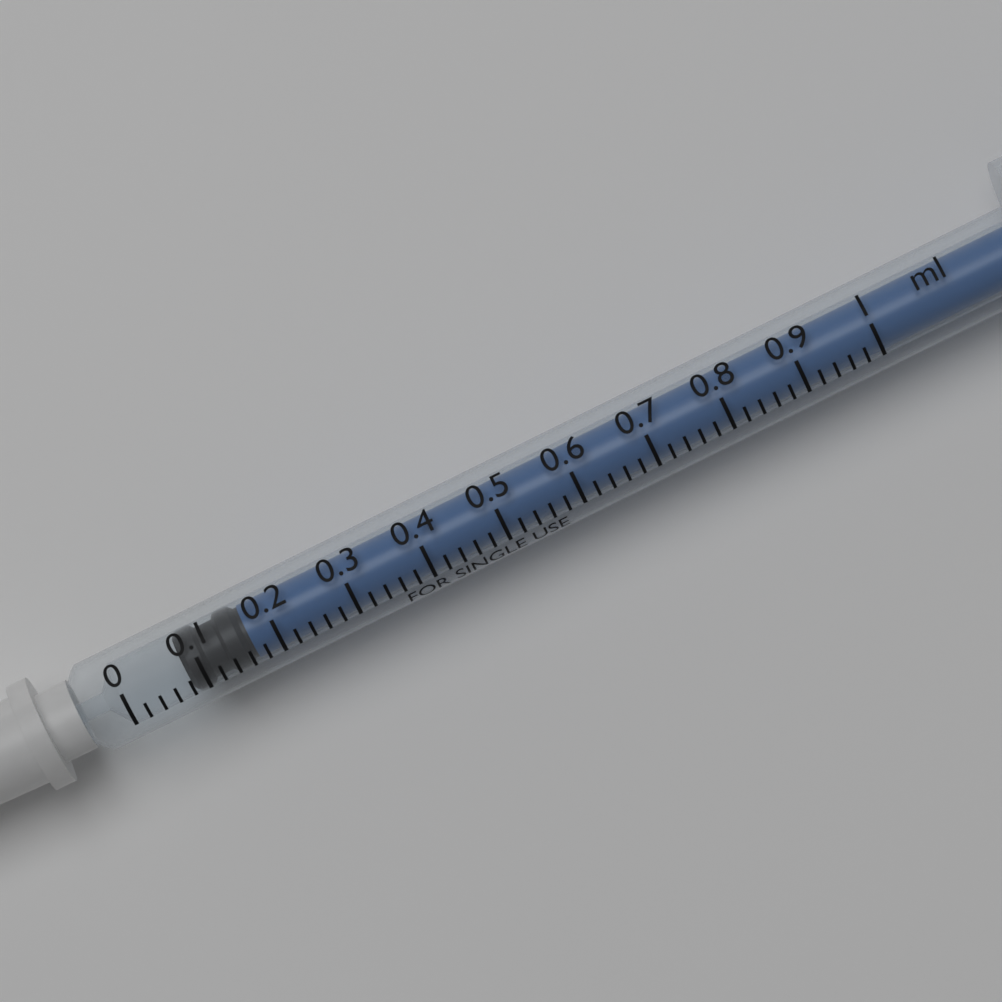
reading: 0.08 ml
